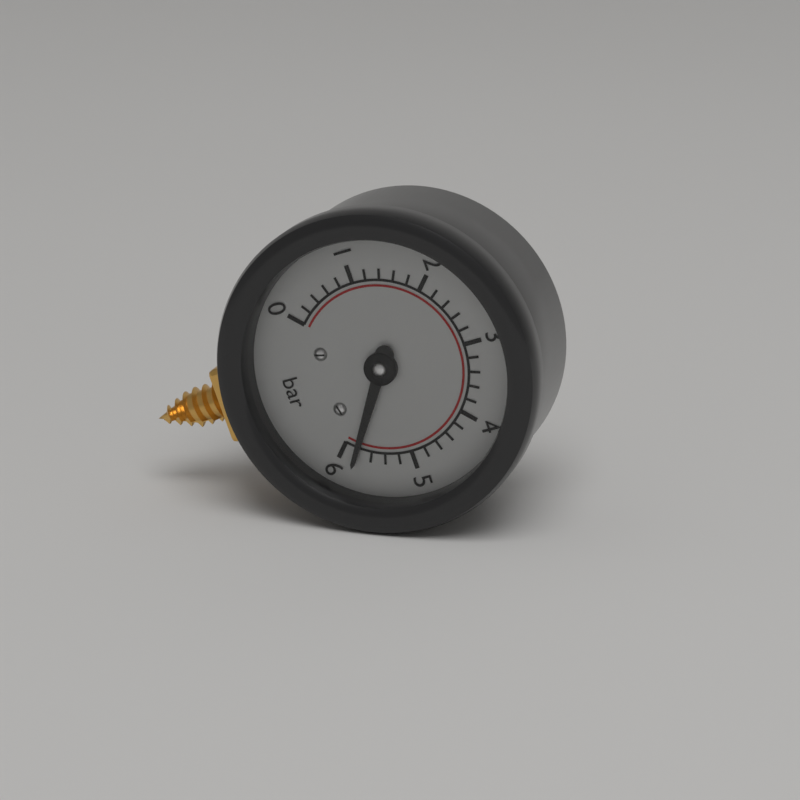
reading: 5.8 bar
